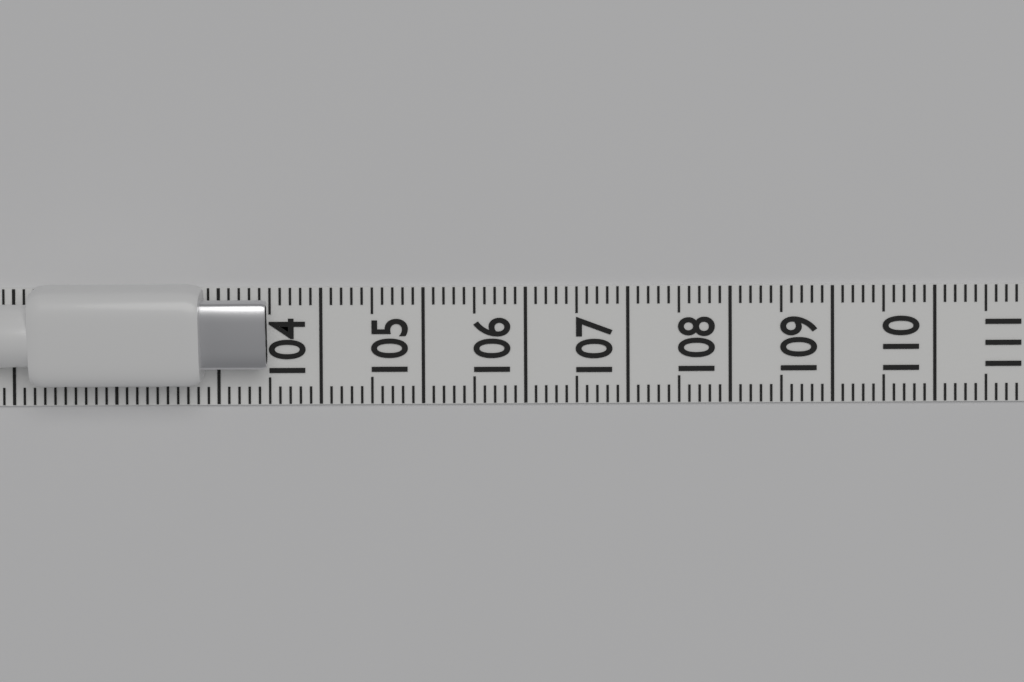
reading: 103.5 (no unit)
